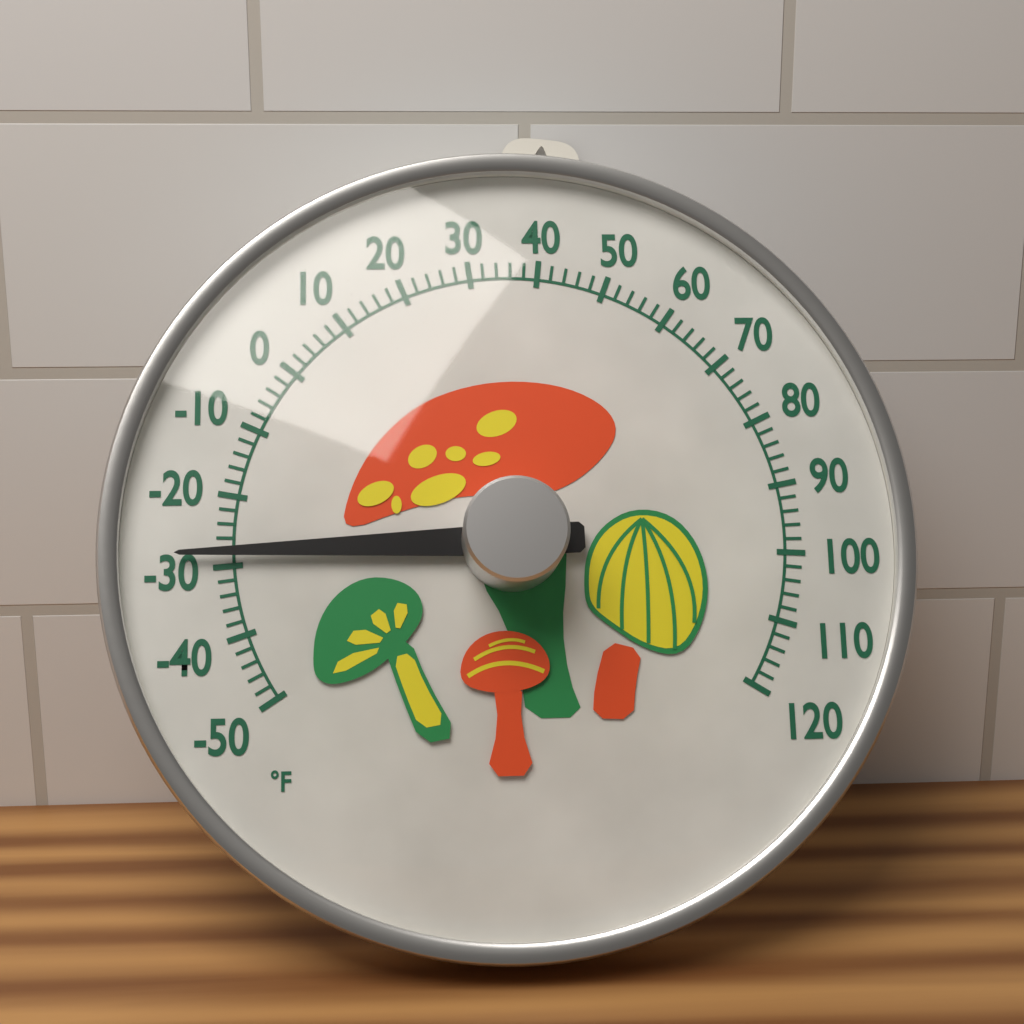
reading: -28 °F
